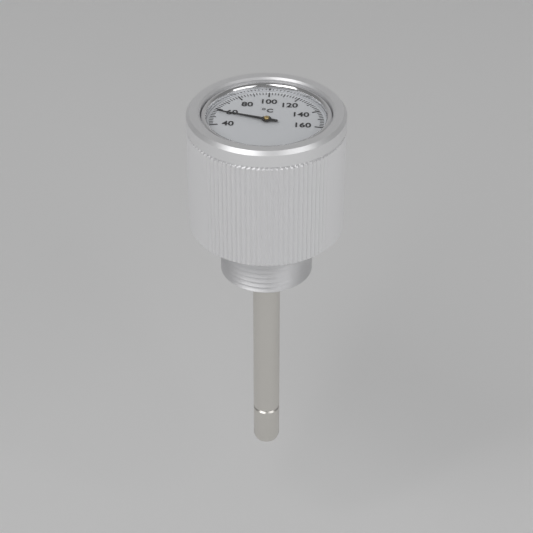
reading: 56 °C
